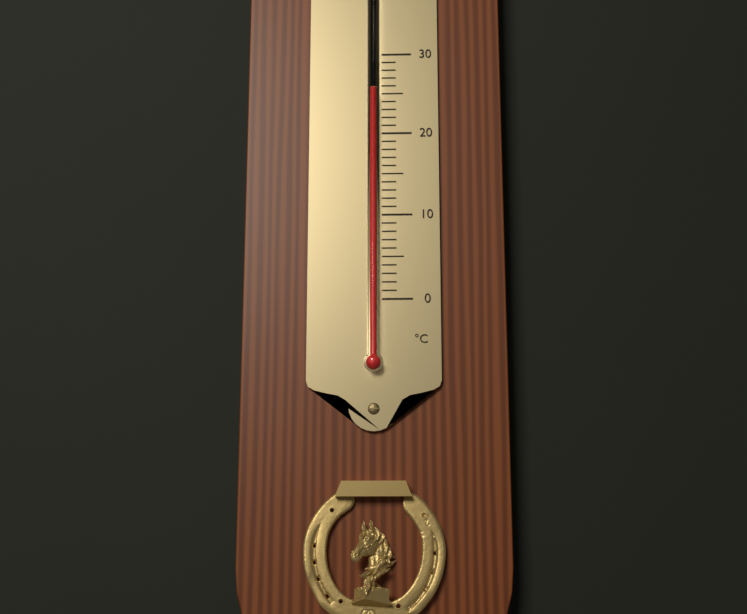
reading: 25 °C
